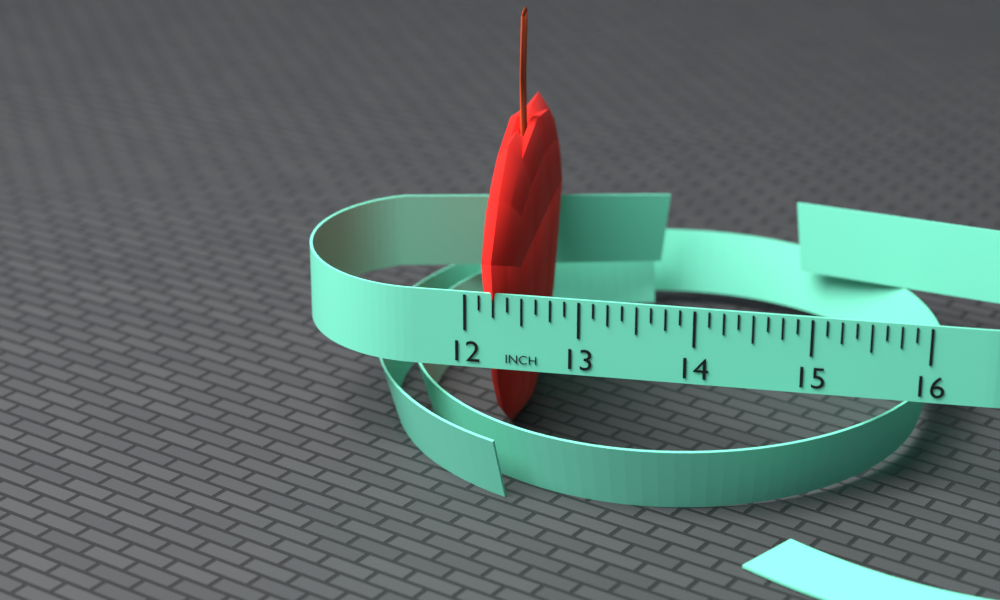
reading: 12.500 in
